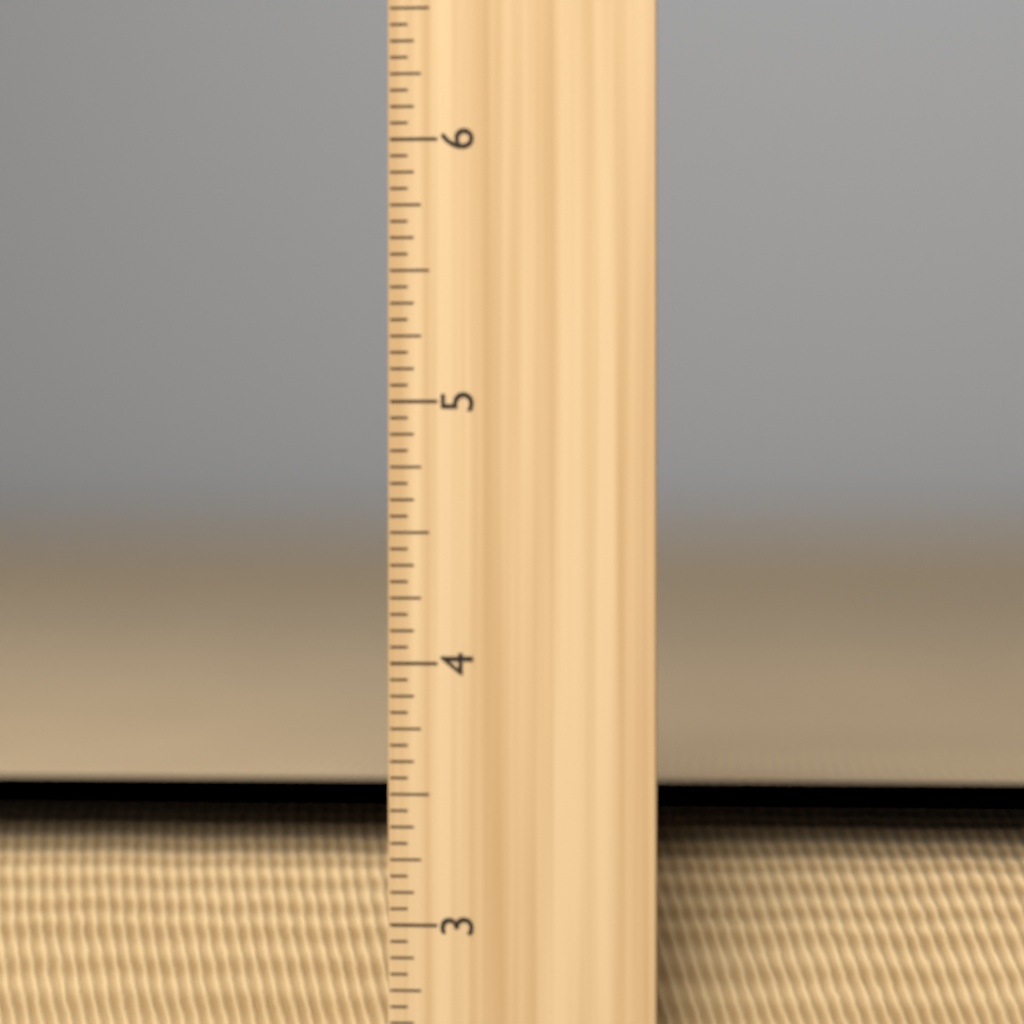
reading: 3.3750 in
